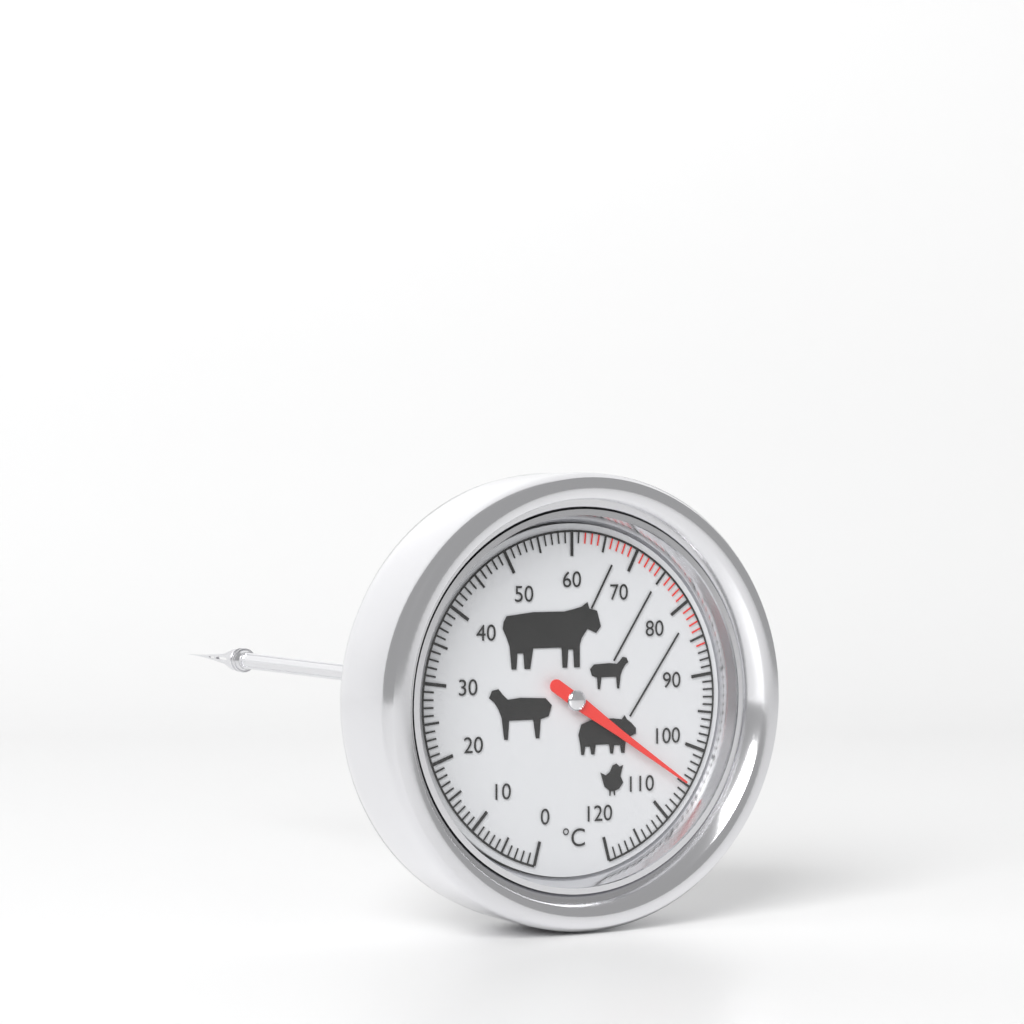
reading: 105 °C
